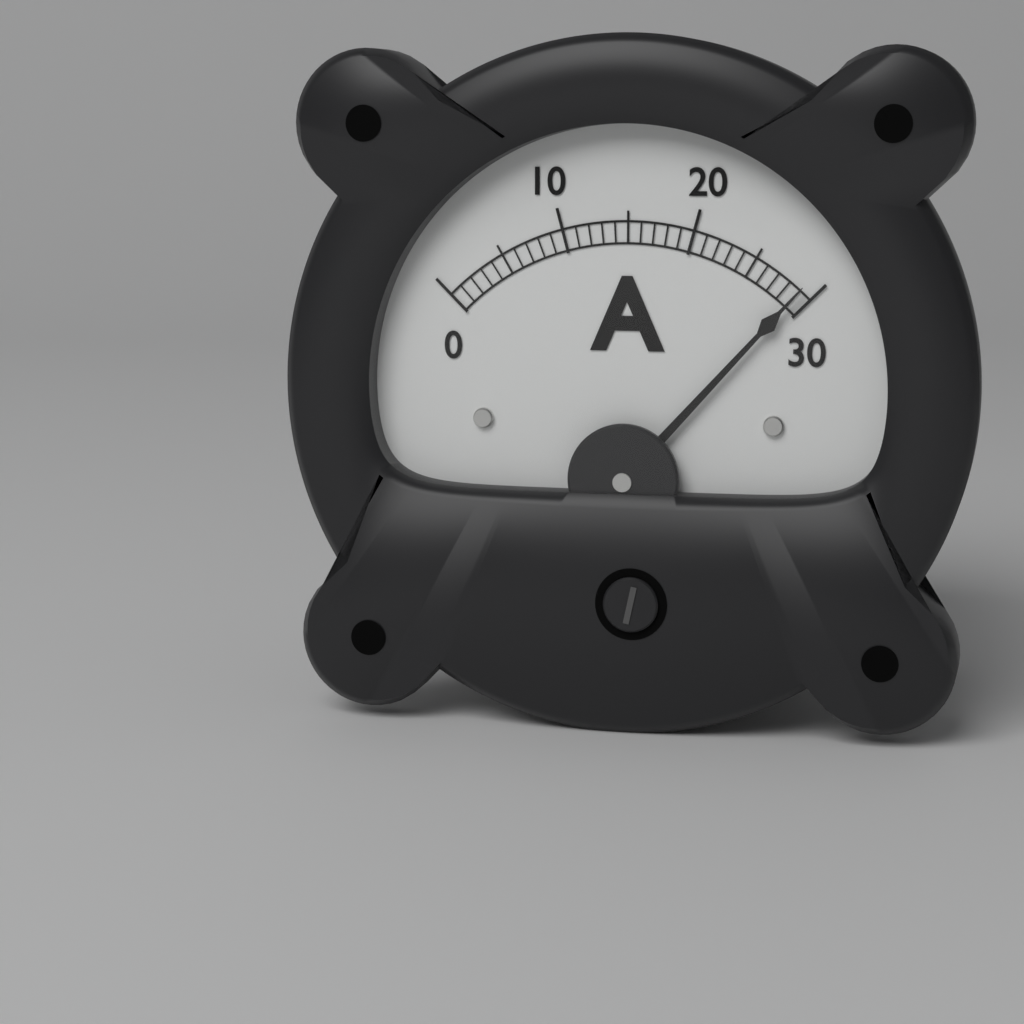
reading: 29 A
